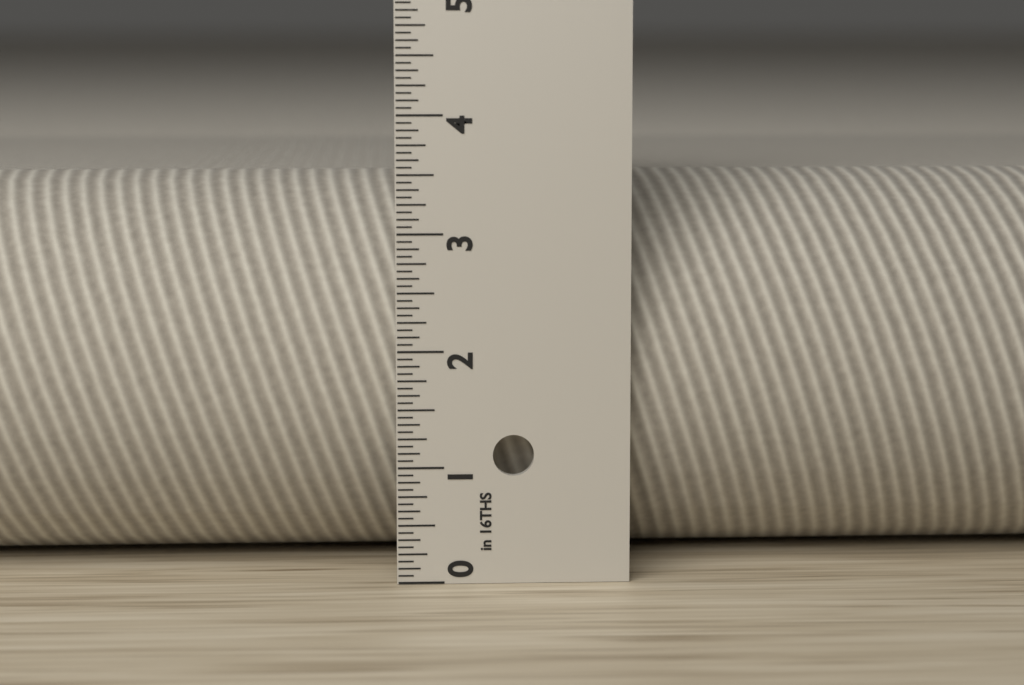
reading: 3.4375 in
